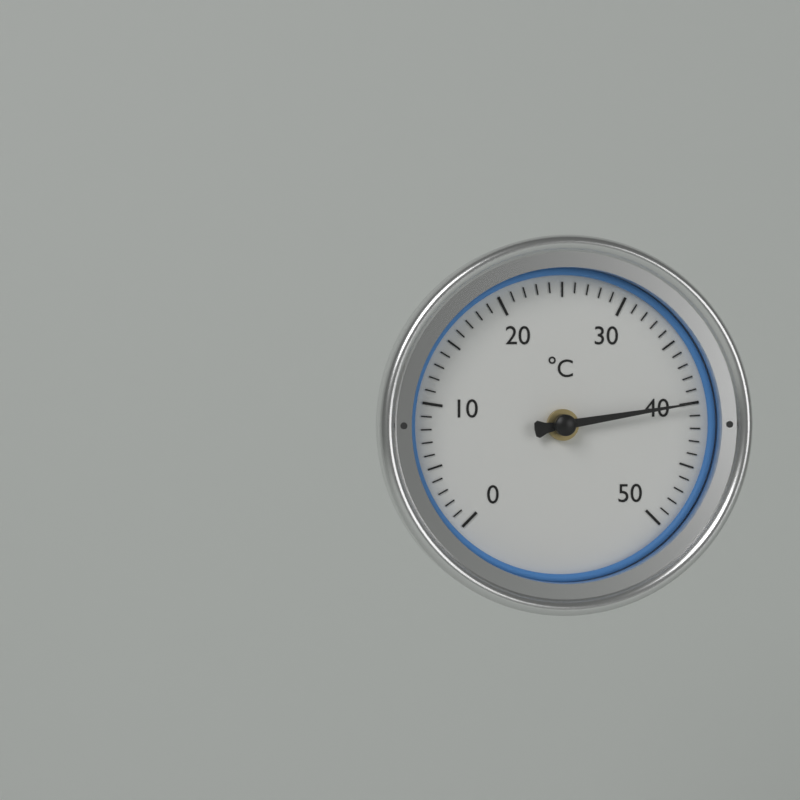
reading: 40 °C
